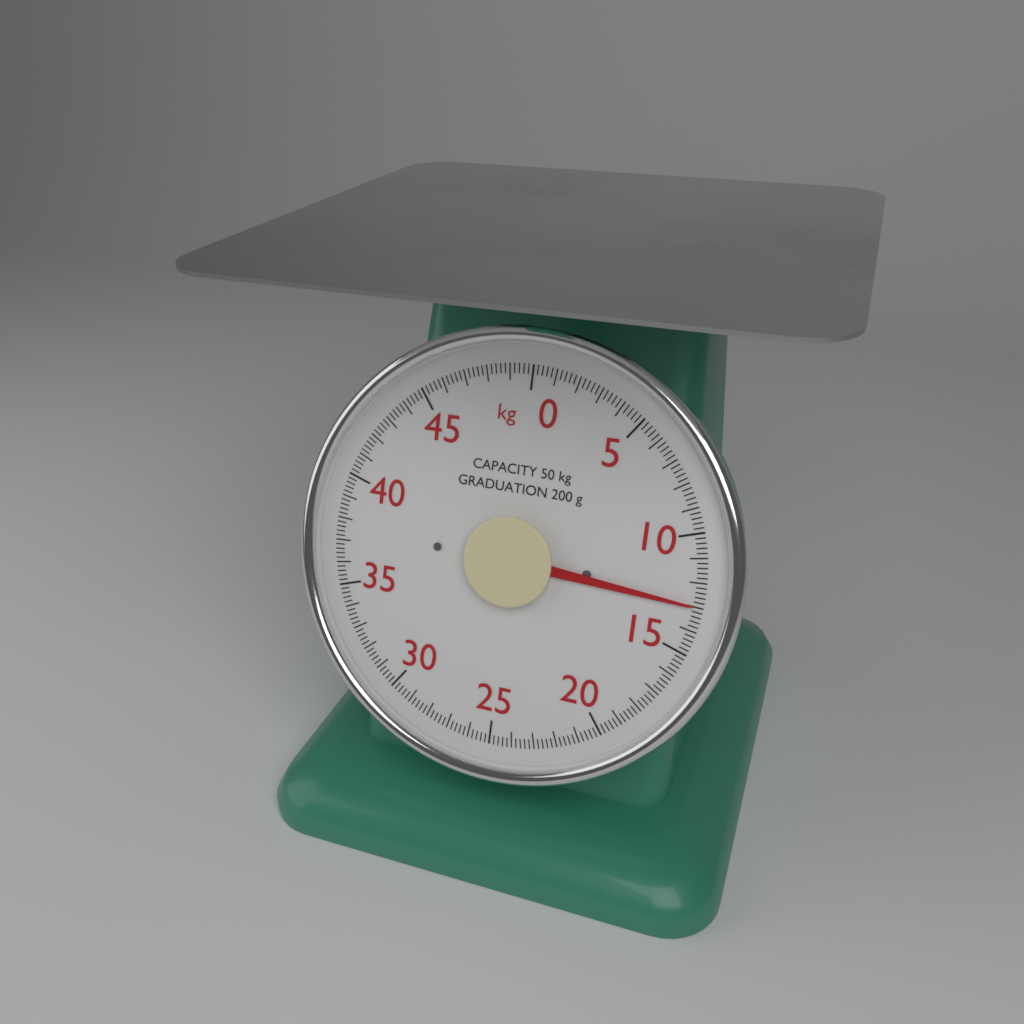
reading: 13.0 kg
